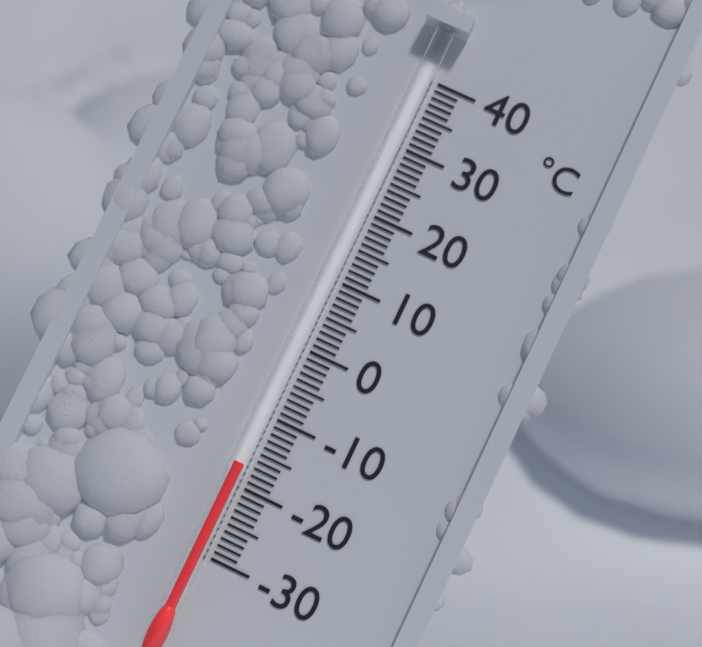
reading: -17 °C
